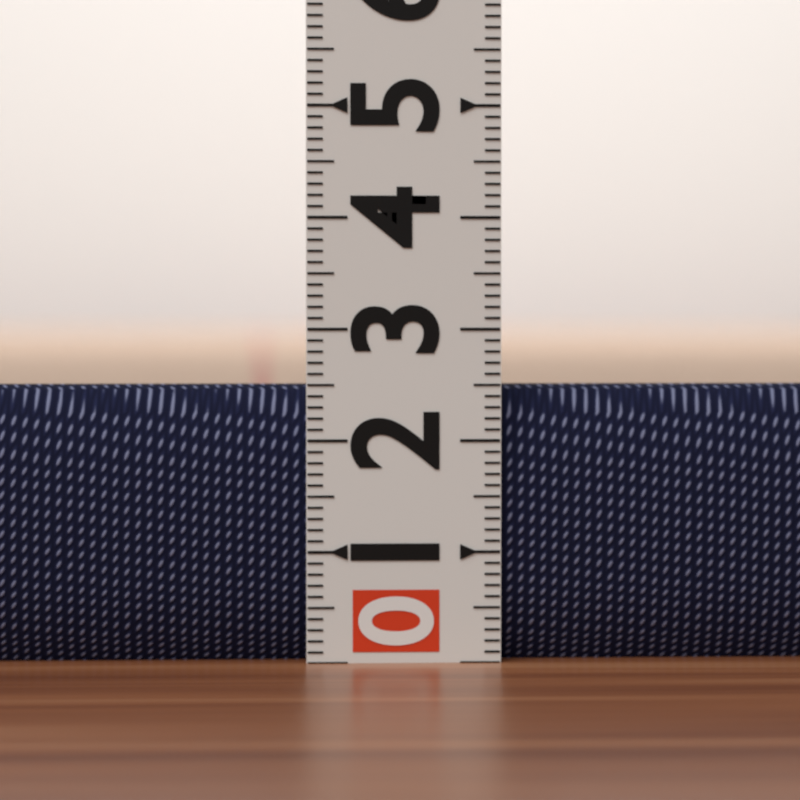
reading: 2.5 (no unit)
